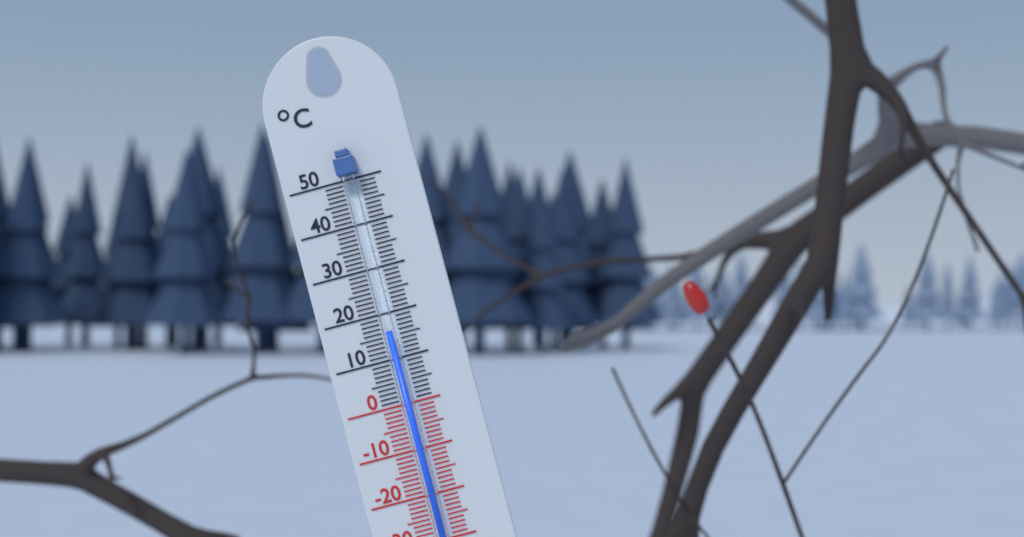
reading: 16 °C
